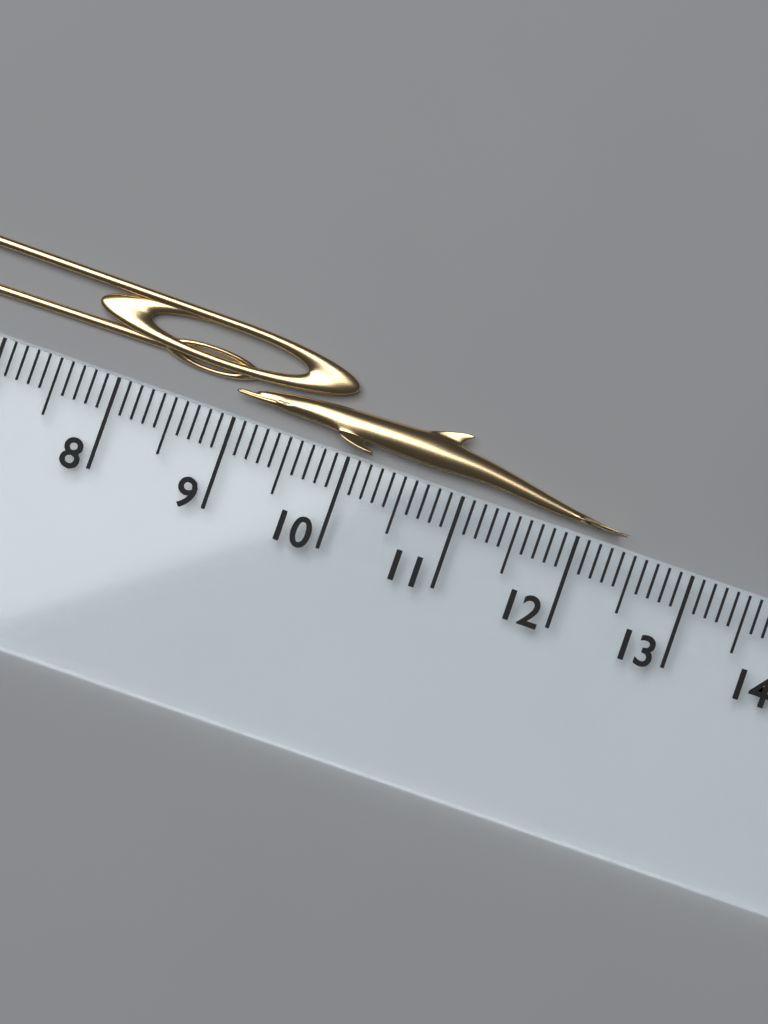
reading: 12.4 cm
